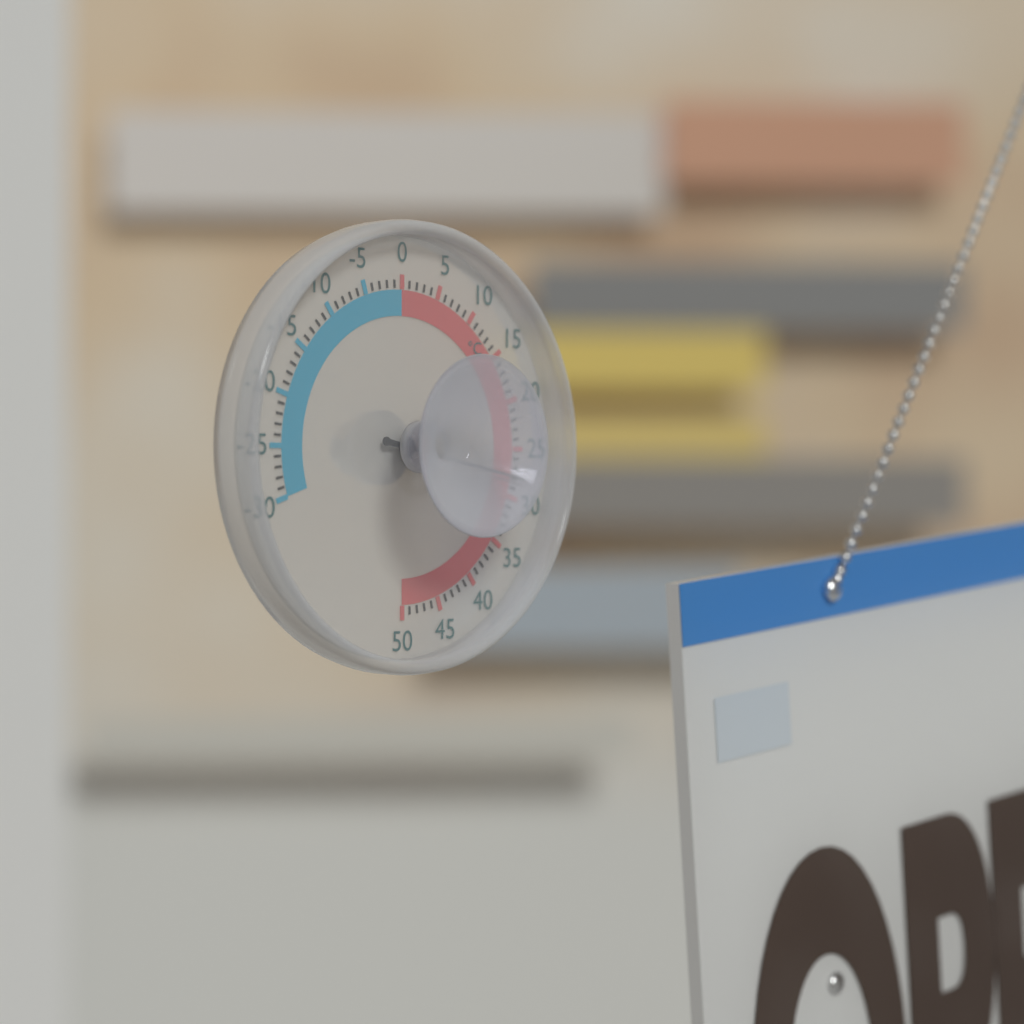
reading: 28 °C
